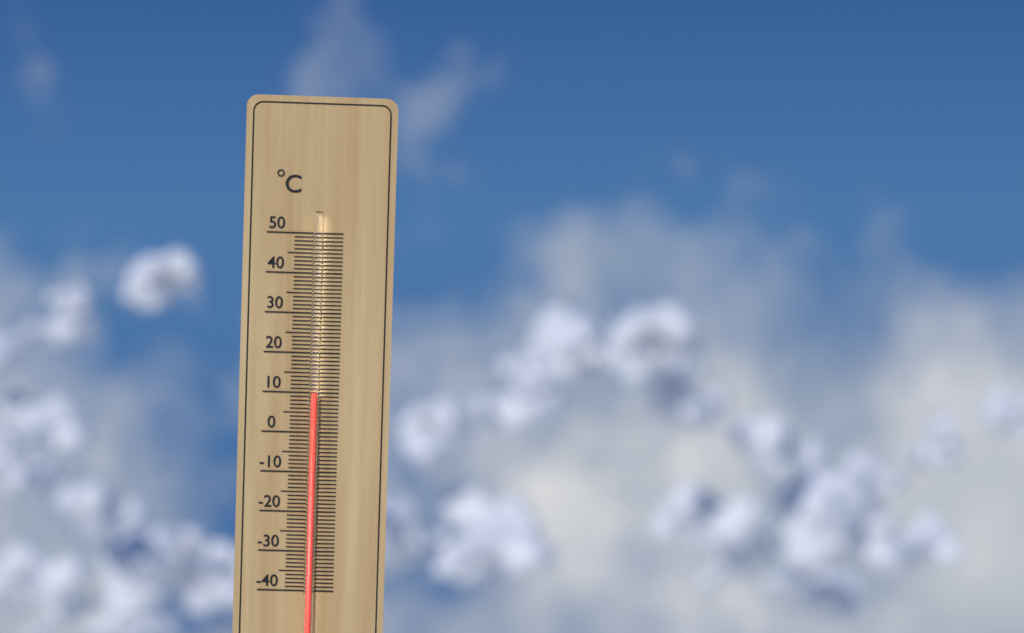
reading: 10 °C
